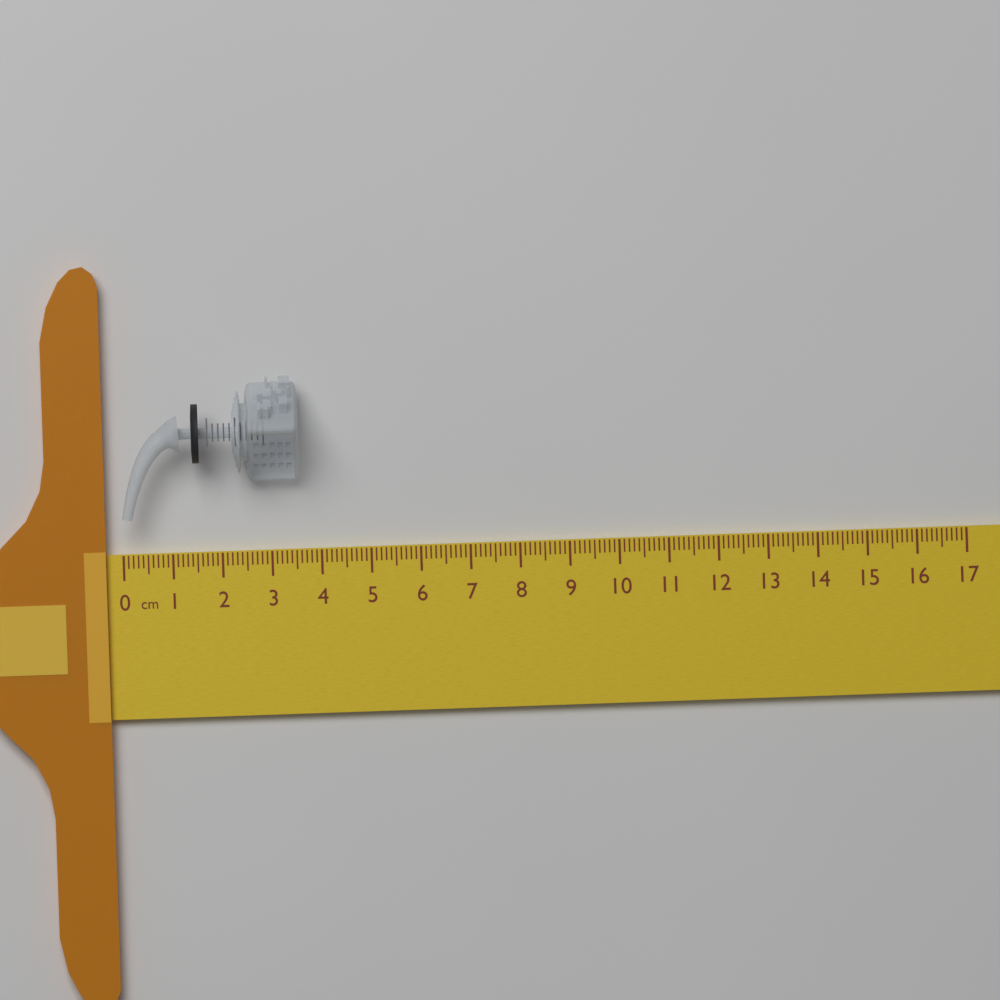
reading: 3.6 cm
